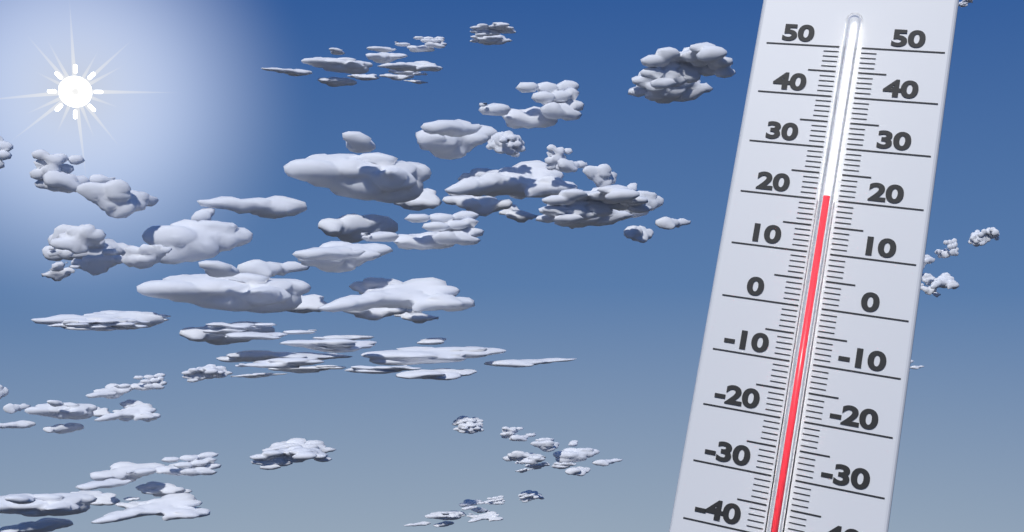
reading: 20 (no unit)
